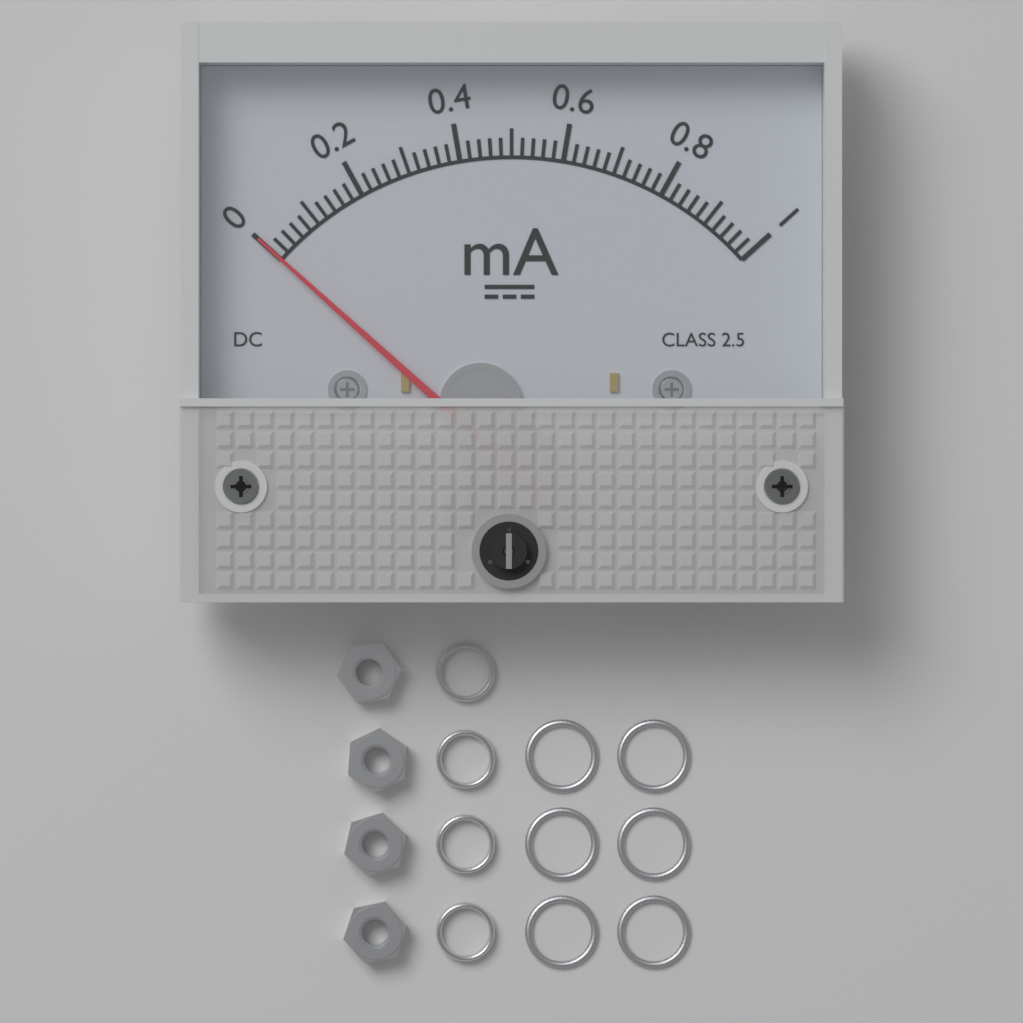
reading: 0.00 mA
